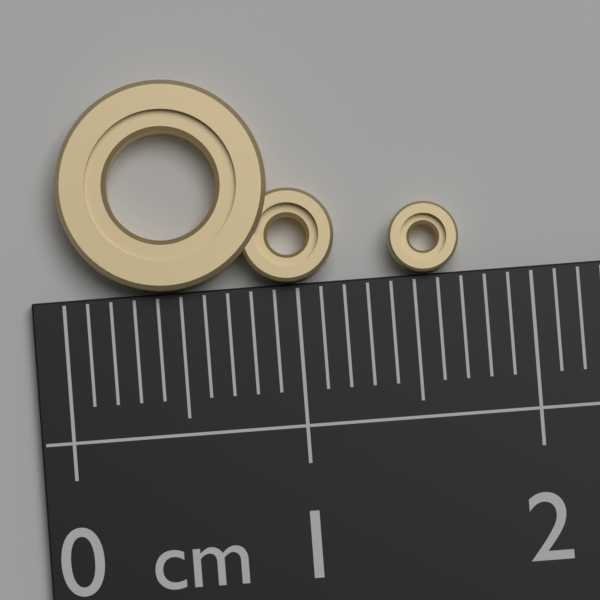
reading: 0.9 cm
